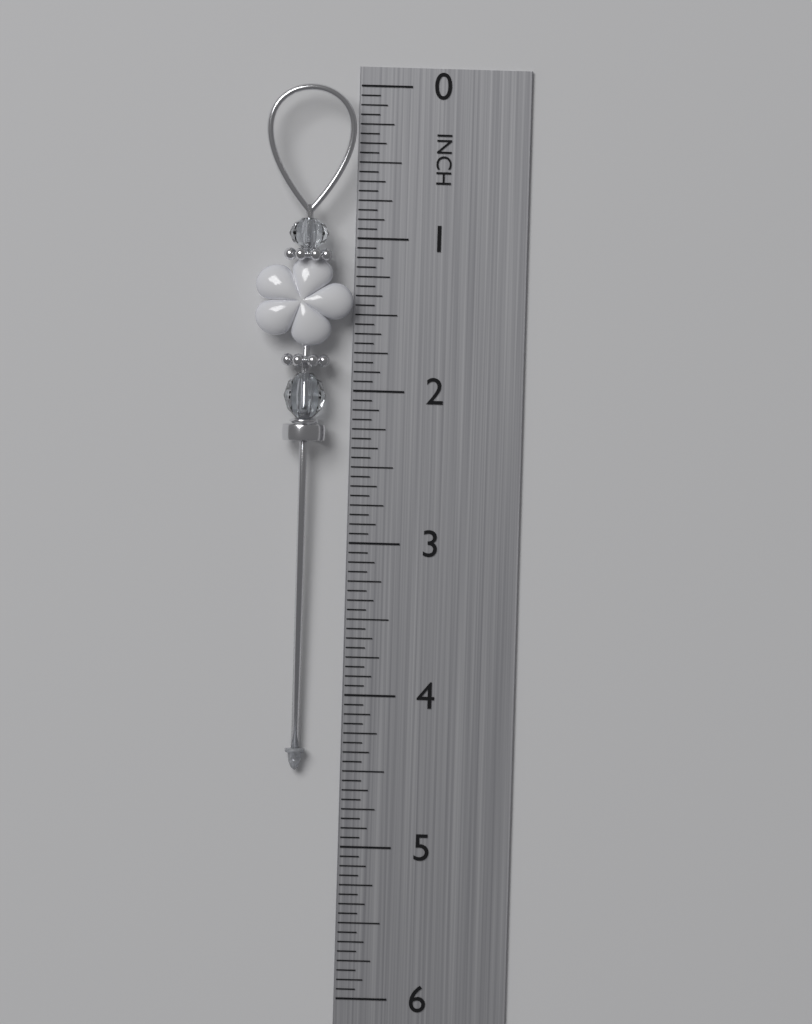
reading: 4.5000 in
